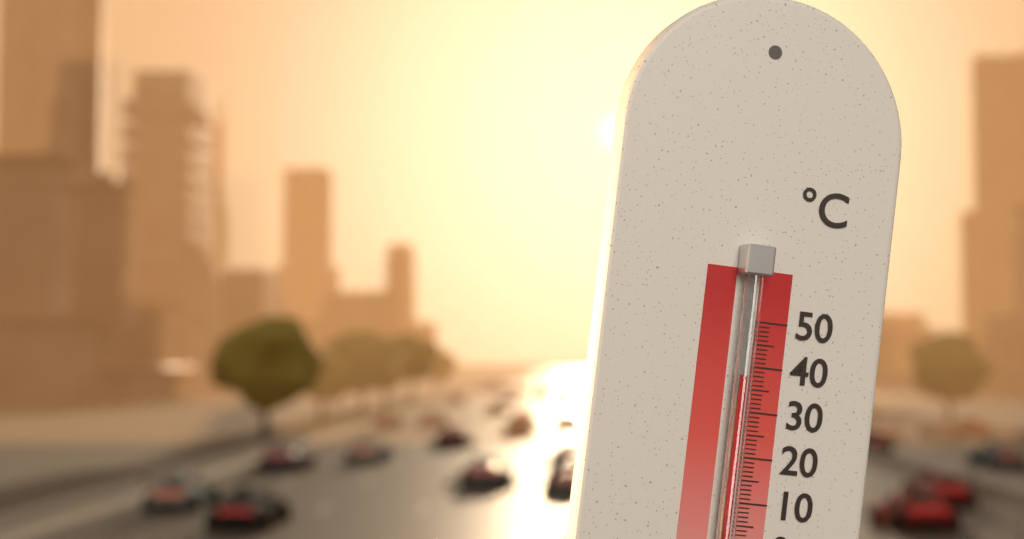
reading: 38 °C
